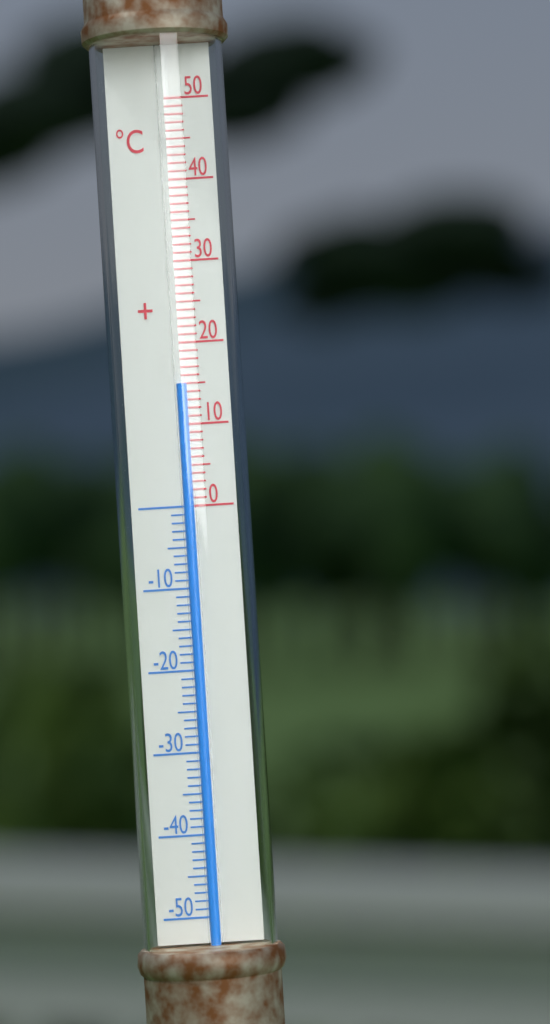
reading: 15 °C
